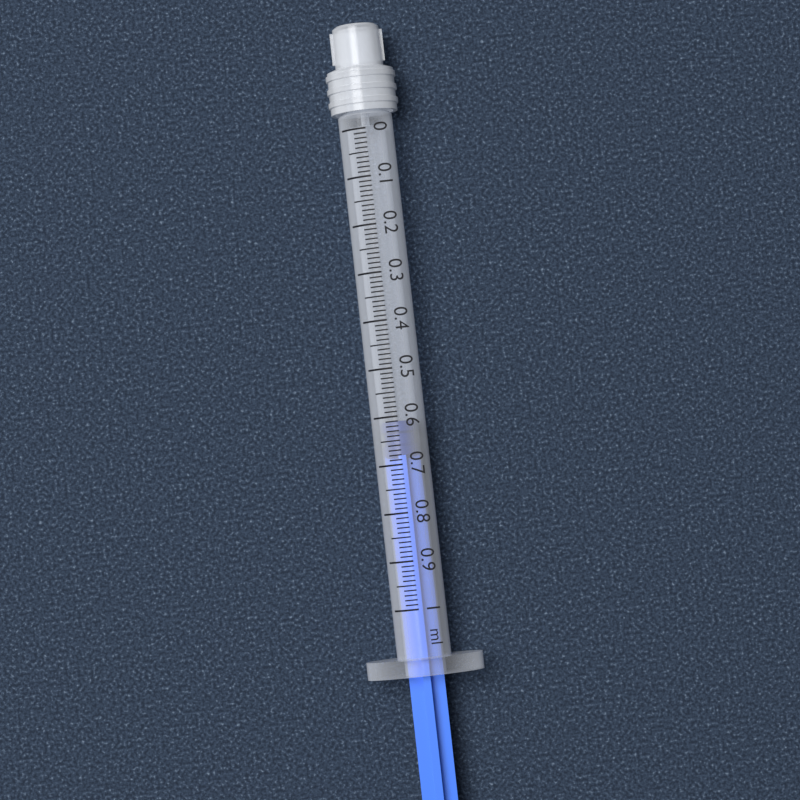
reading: 0.61 ml
